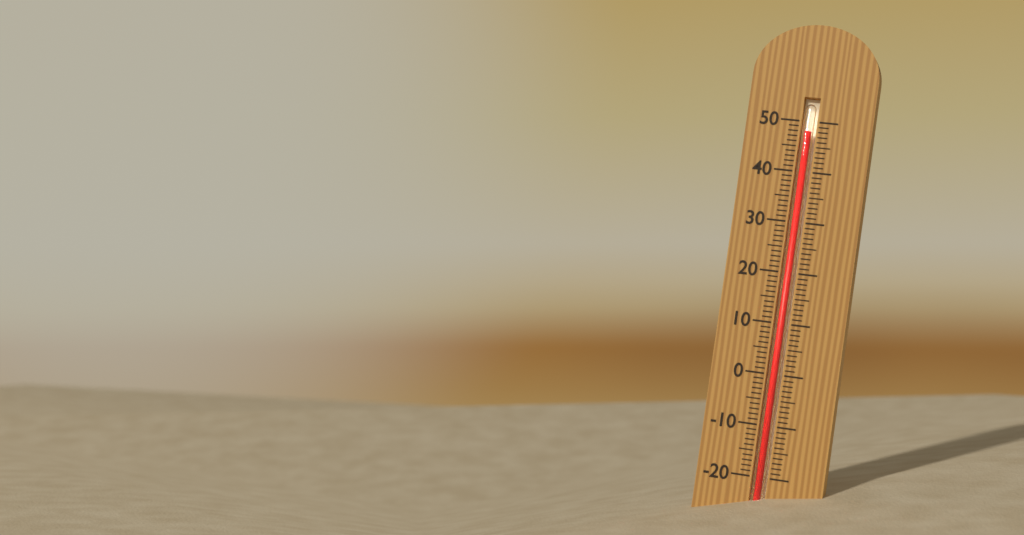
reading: 48 (no unit)
